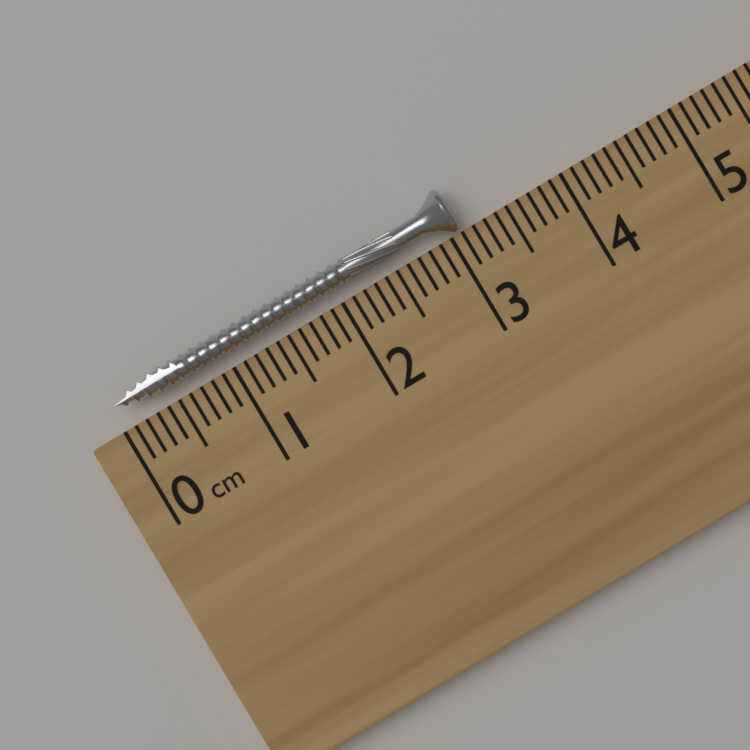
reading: 3.1 cm
